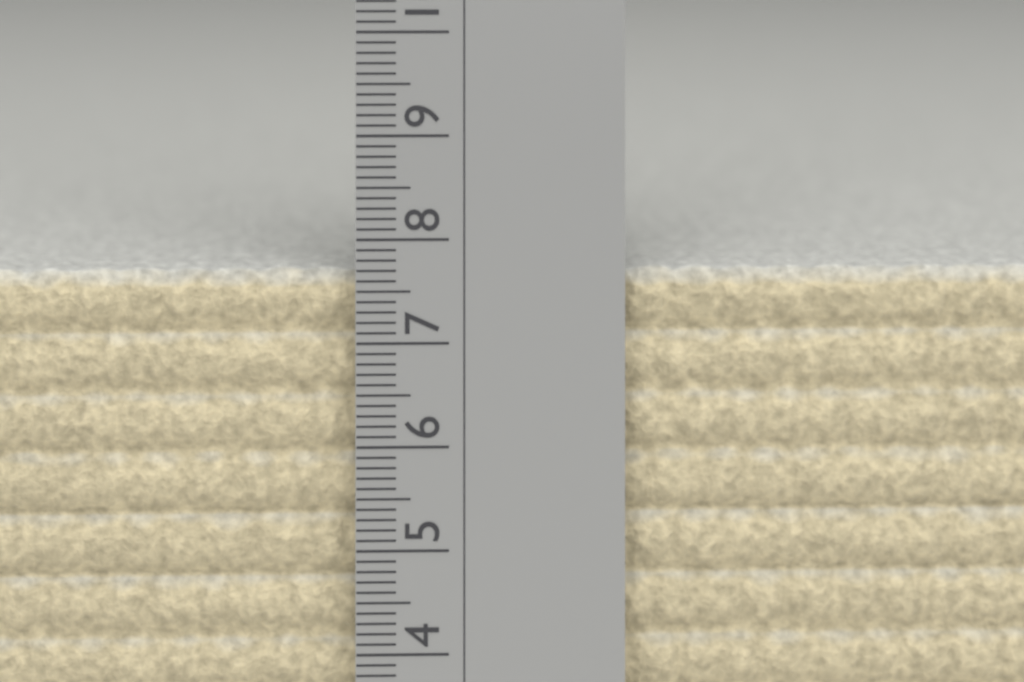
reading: 7.7 cm
